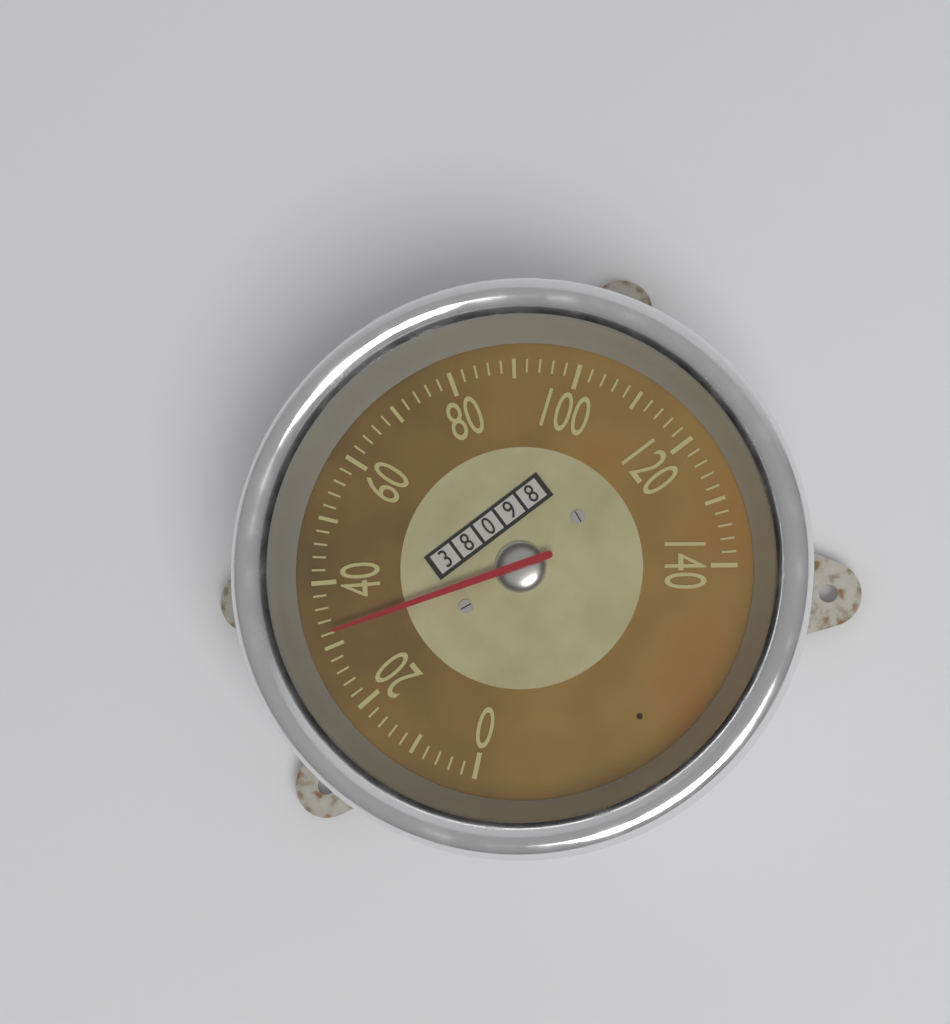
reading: 32 (no unit)
